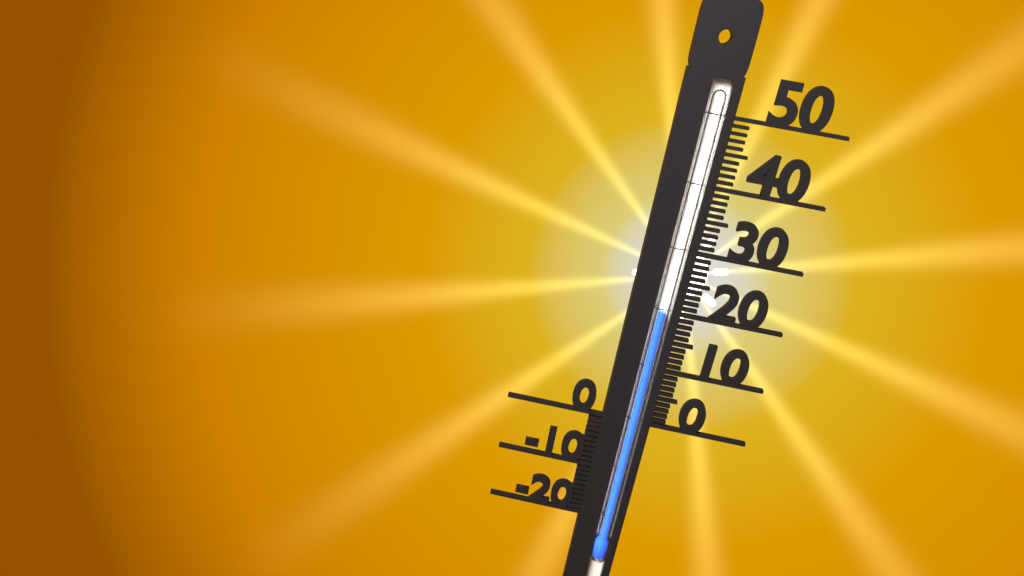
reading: 20 (no unit)
